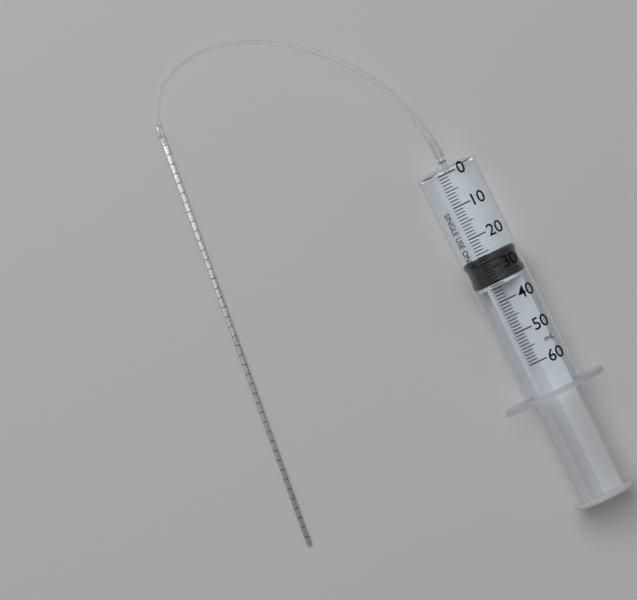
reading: 26 ml
